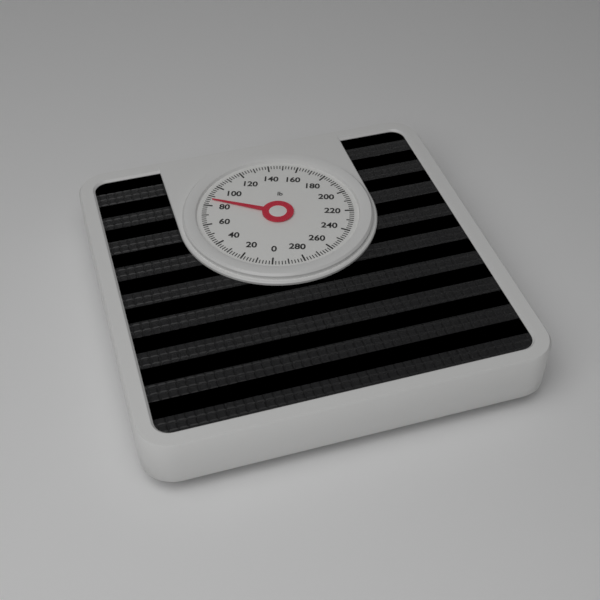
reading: 86 lb
